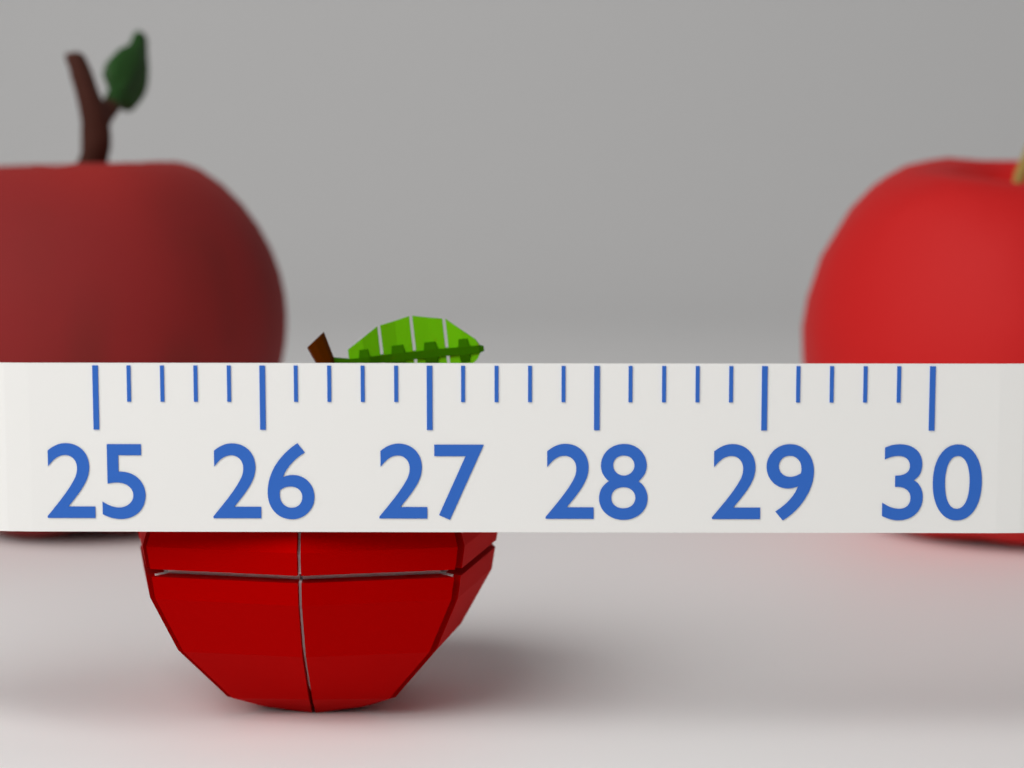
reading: 27.4 (no unit)
